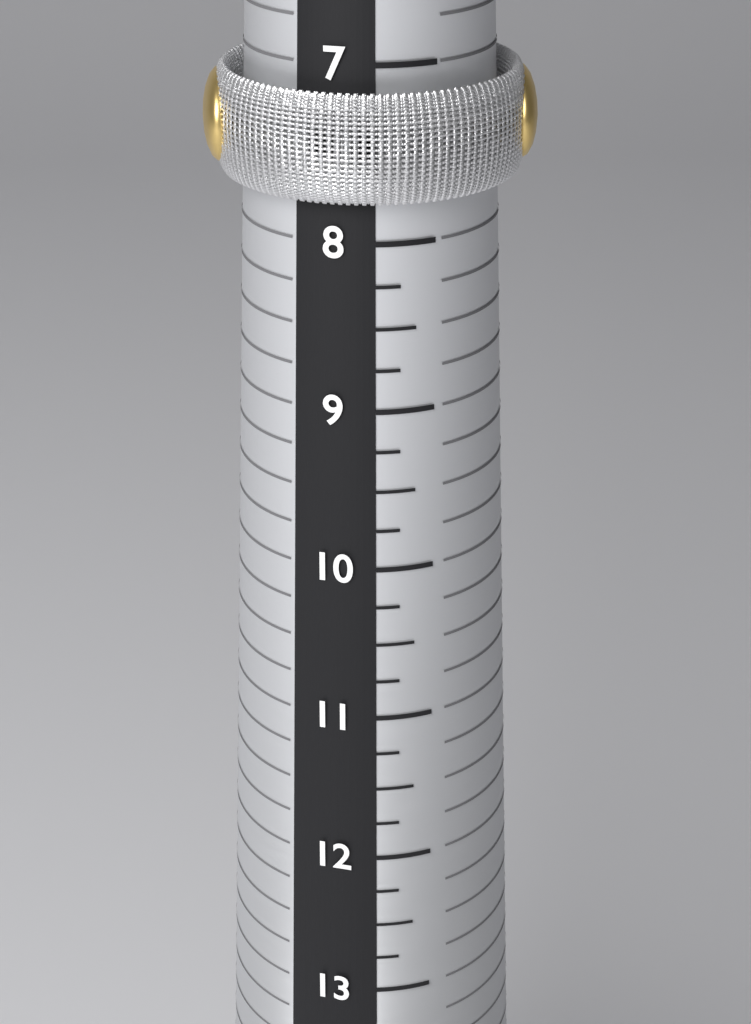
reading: 7.75 (no unit)
